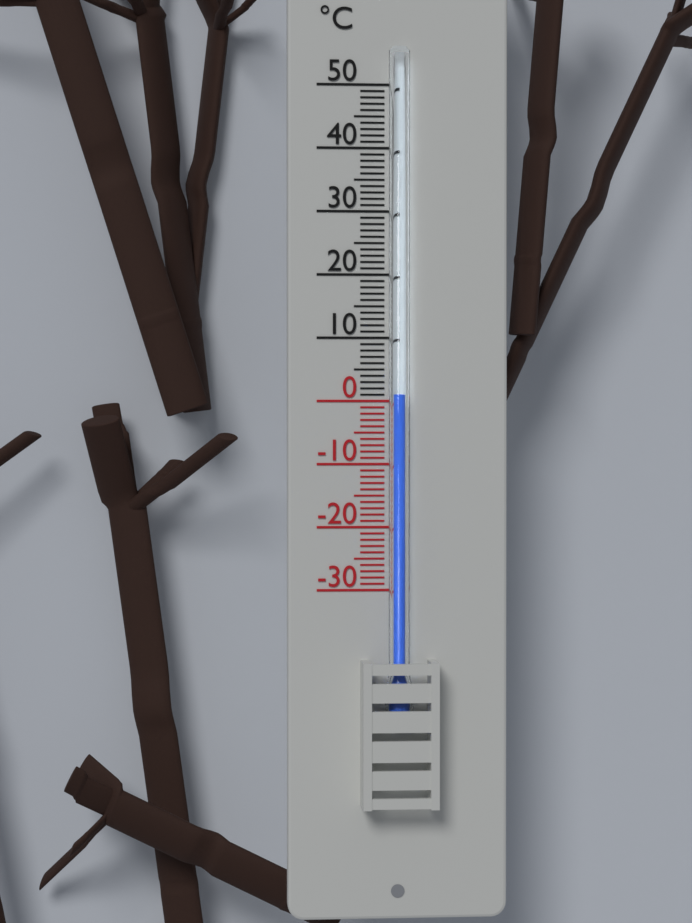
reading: 1 °C
